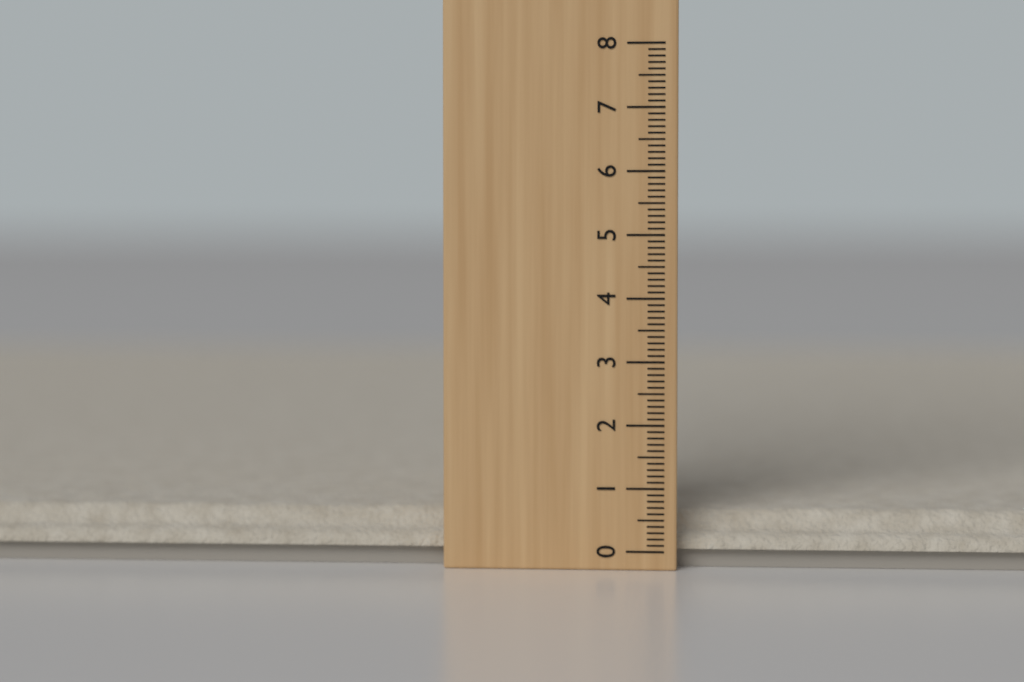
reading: 0.6 (no unit)
